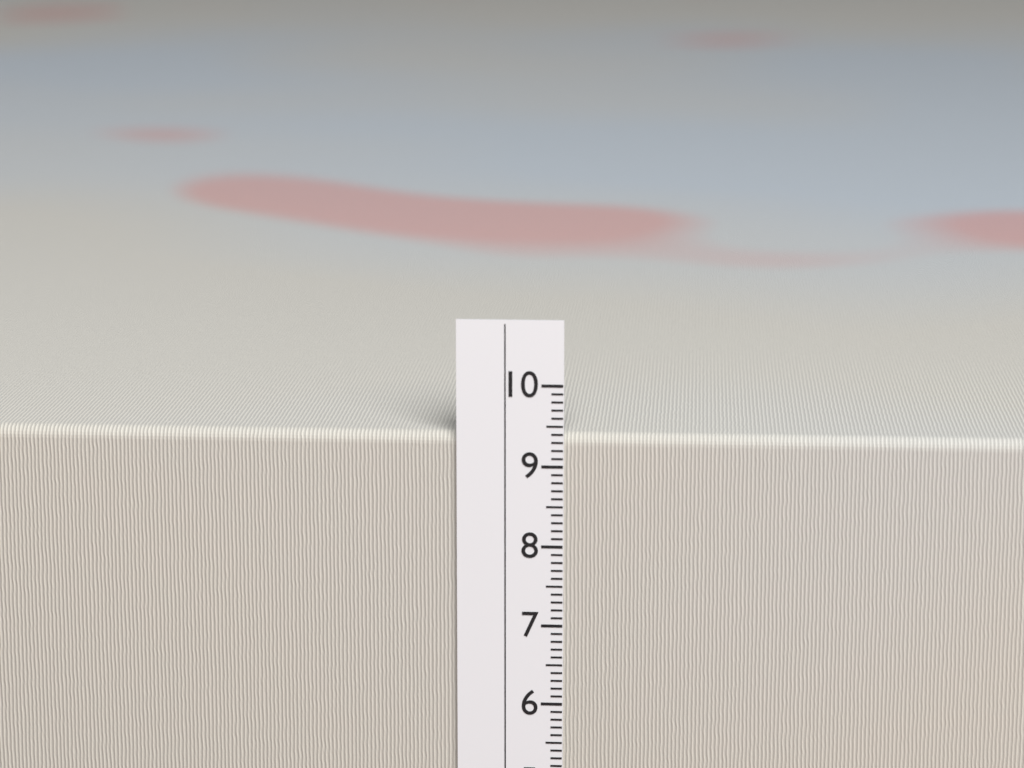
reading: 9.4 cm
